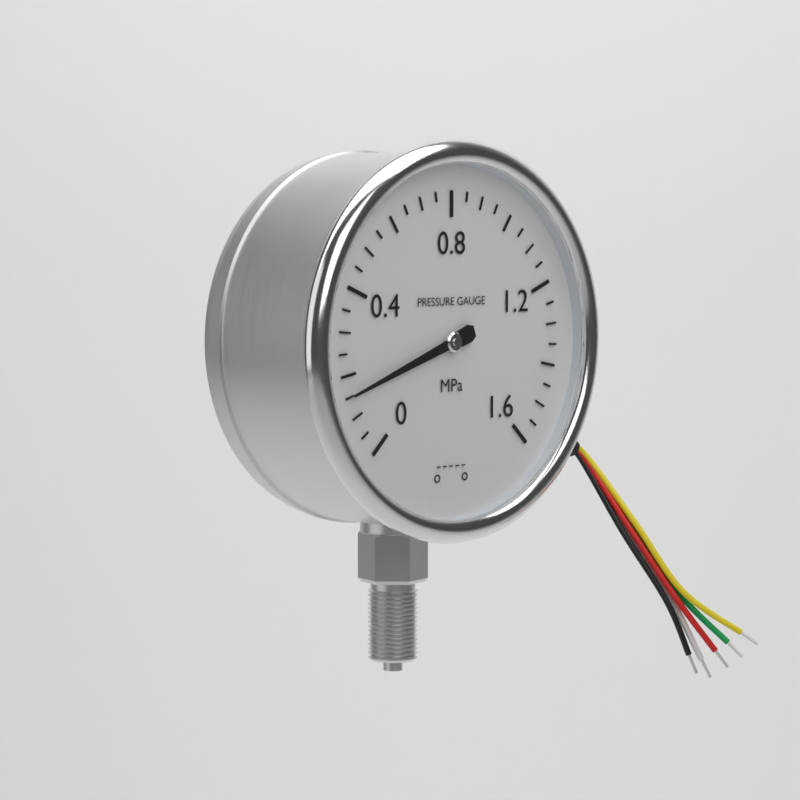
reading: 0.15 MPa
